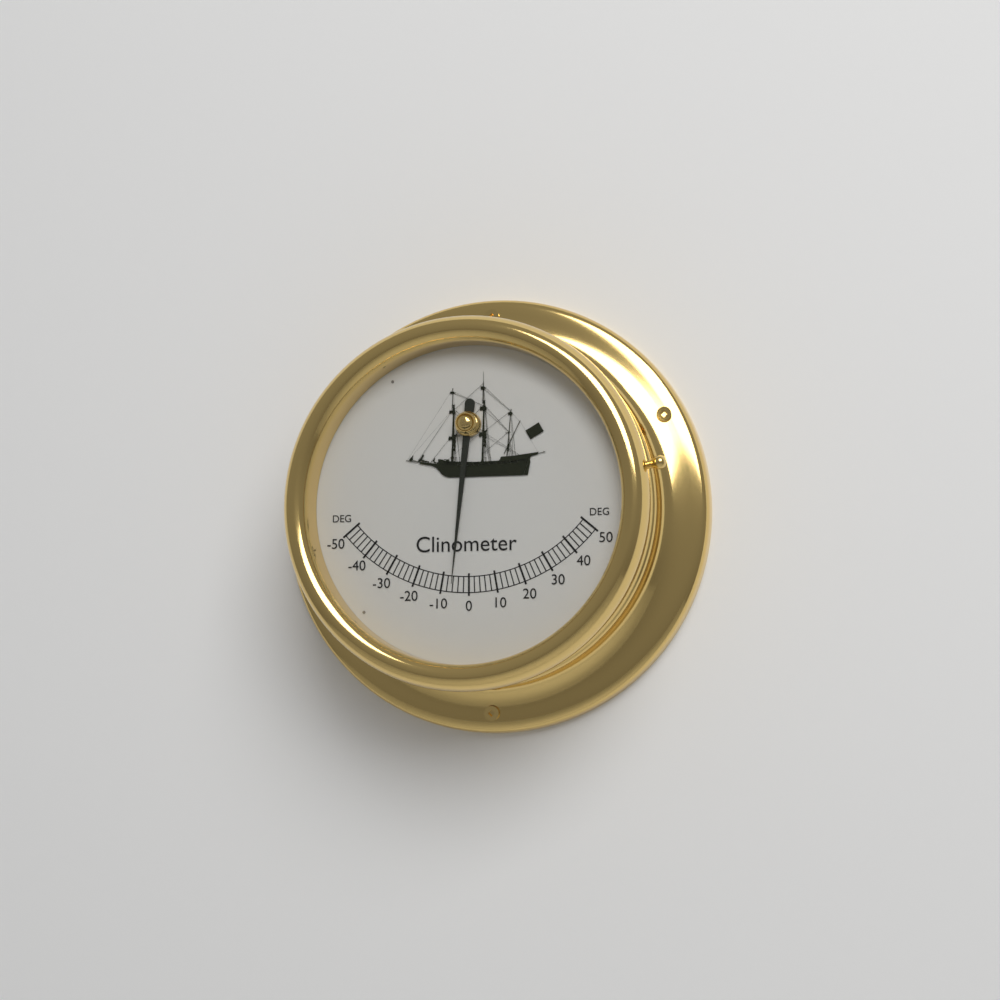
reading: -6 deg
